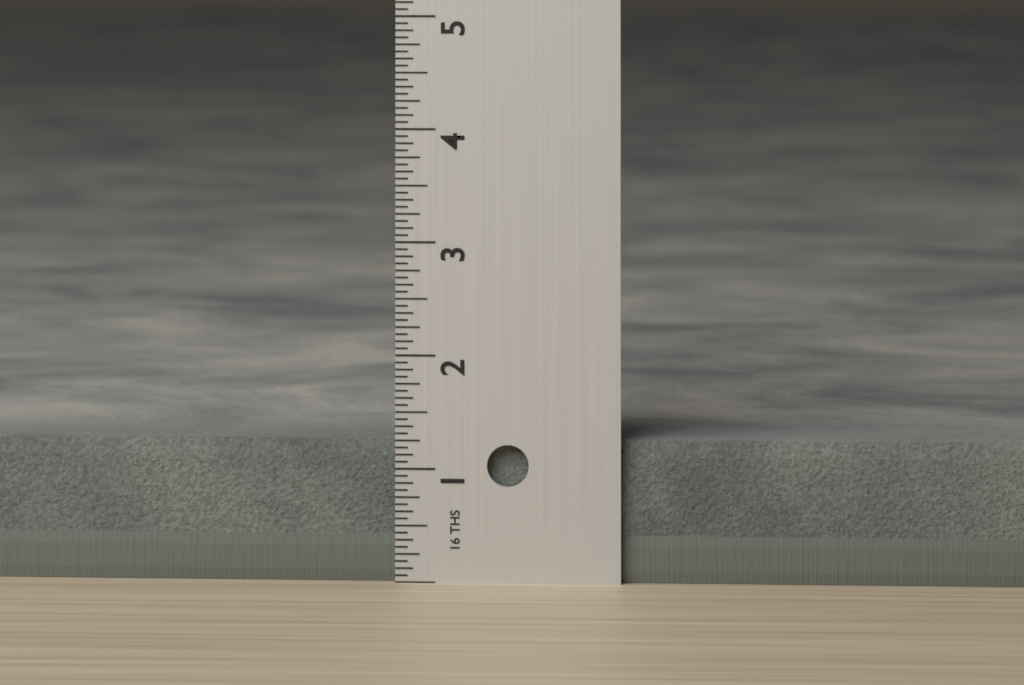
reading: 1.2500 in
